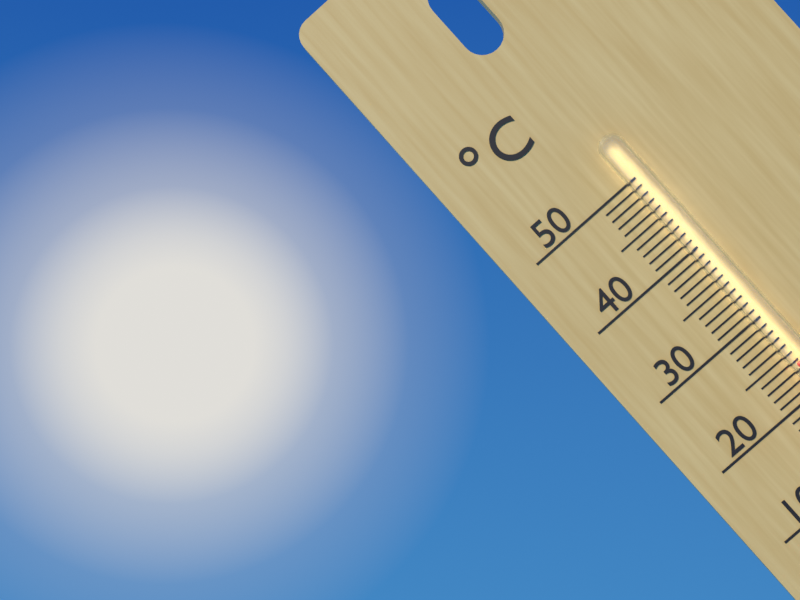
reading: 24 °C
